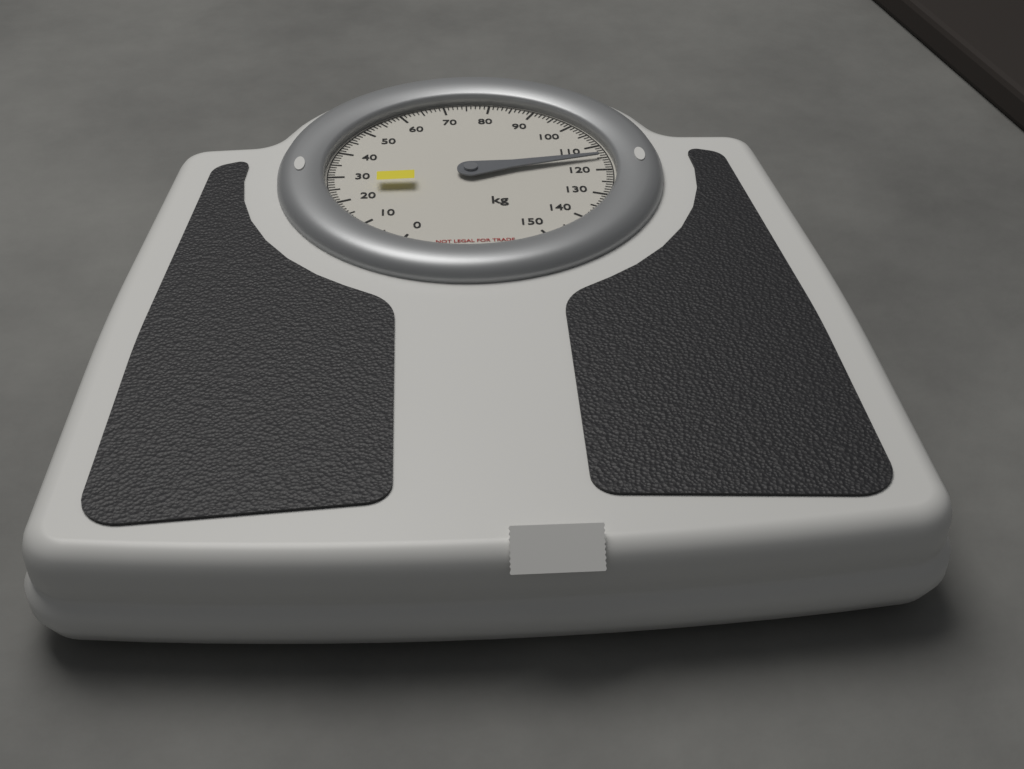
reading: 115 kg
